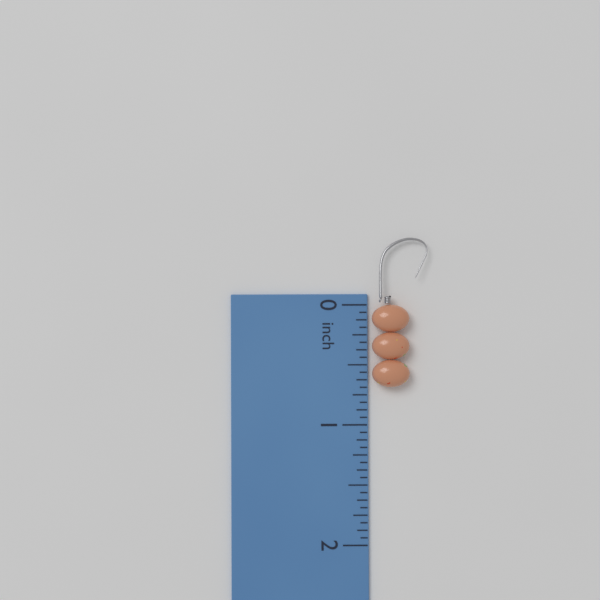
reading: 0.6875 inch
